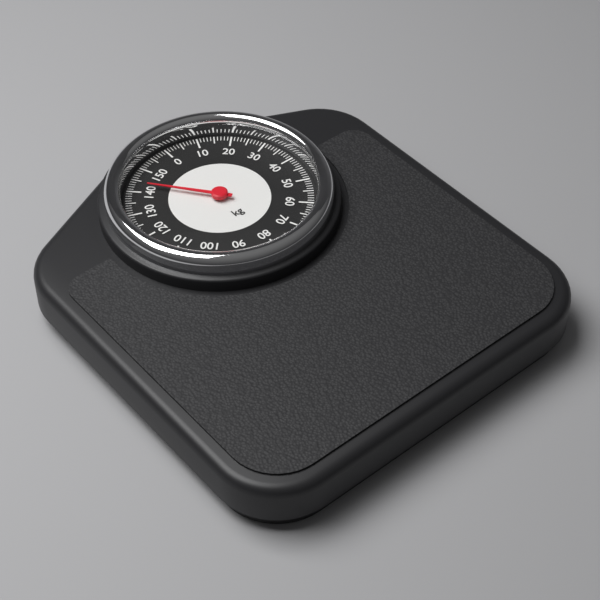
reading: 143 kg
